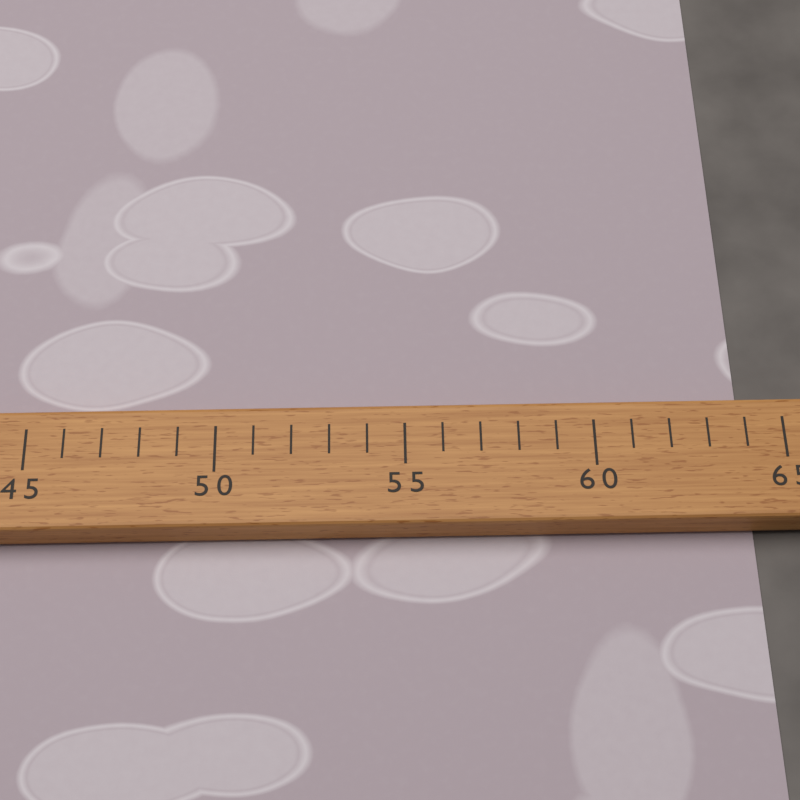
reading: 64 (no unit)
